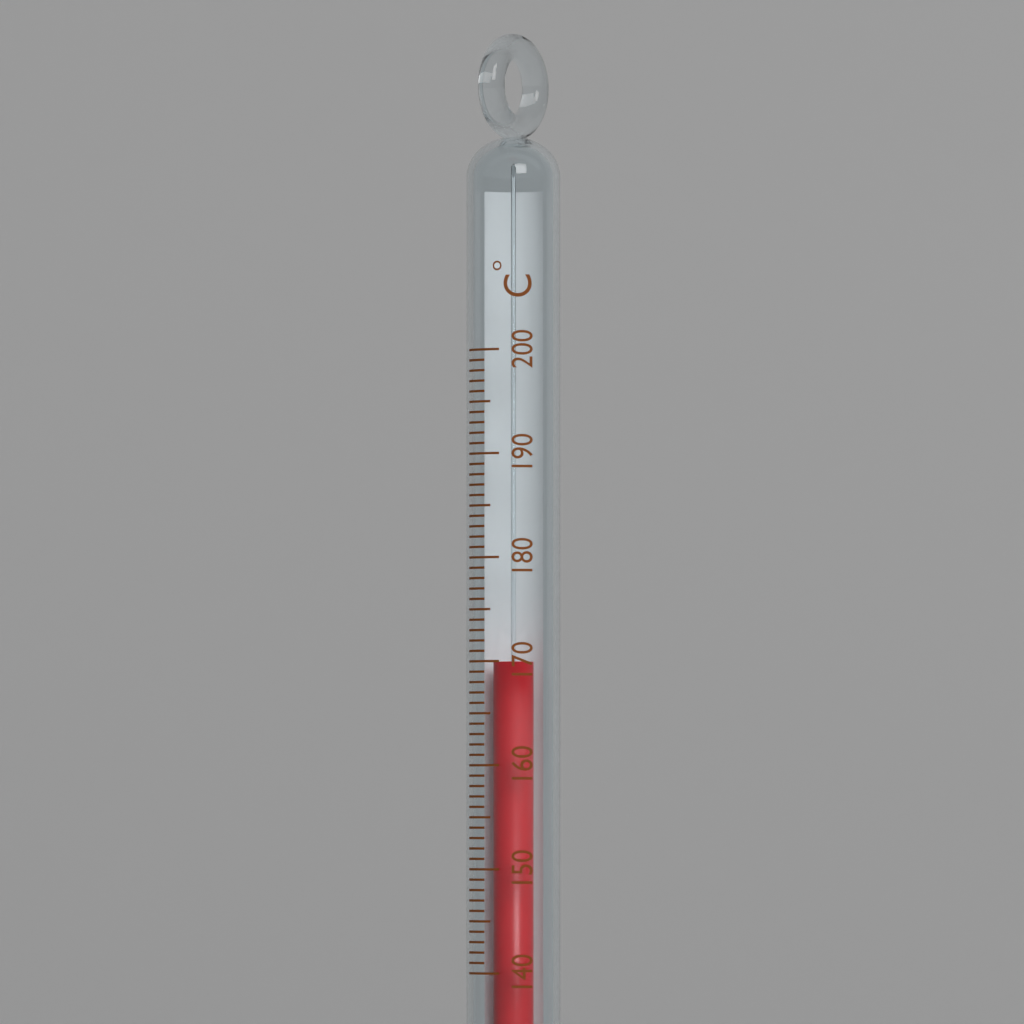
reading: 170 °C
